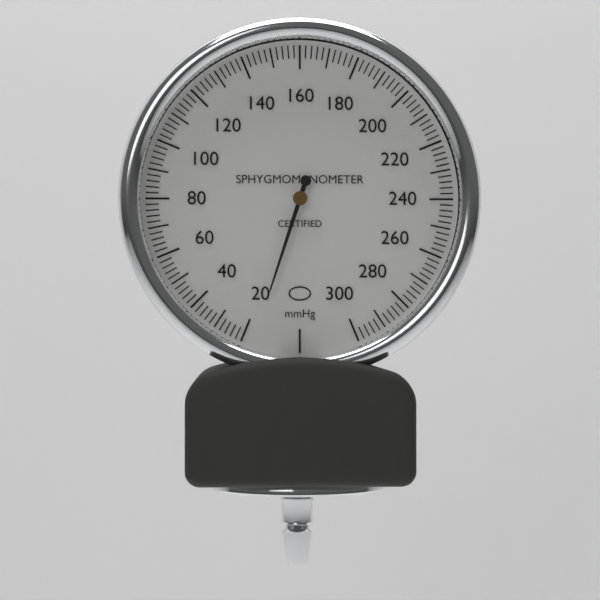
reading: 16 mmHg
